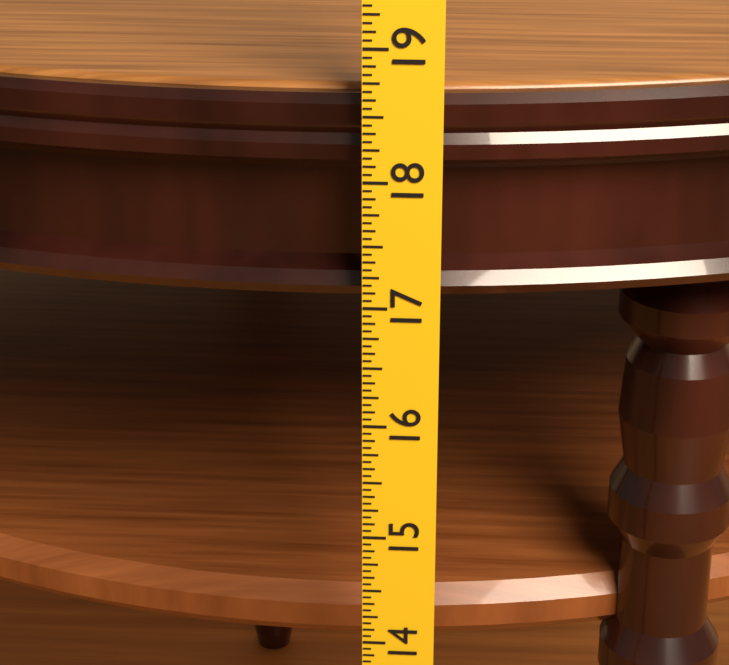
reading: 18.6250 in
